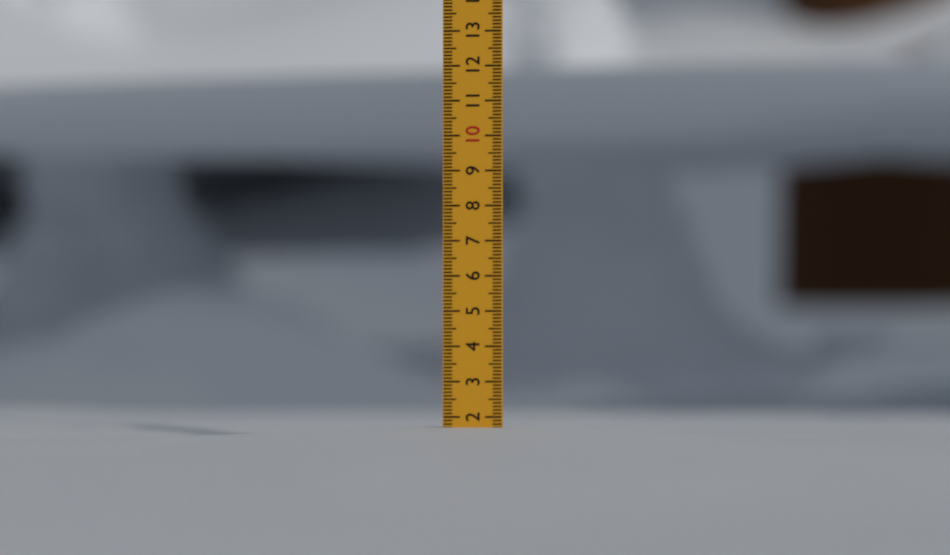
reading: 1.7 (no unit)
